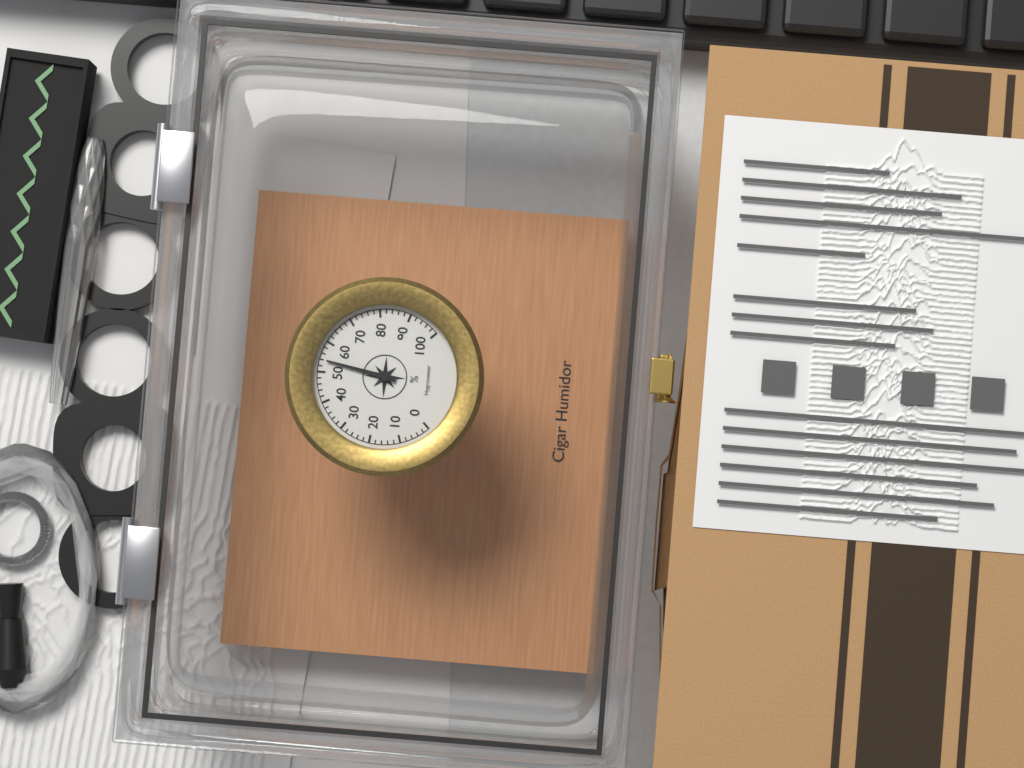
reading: 54 %
